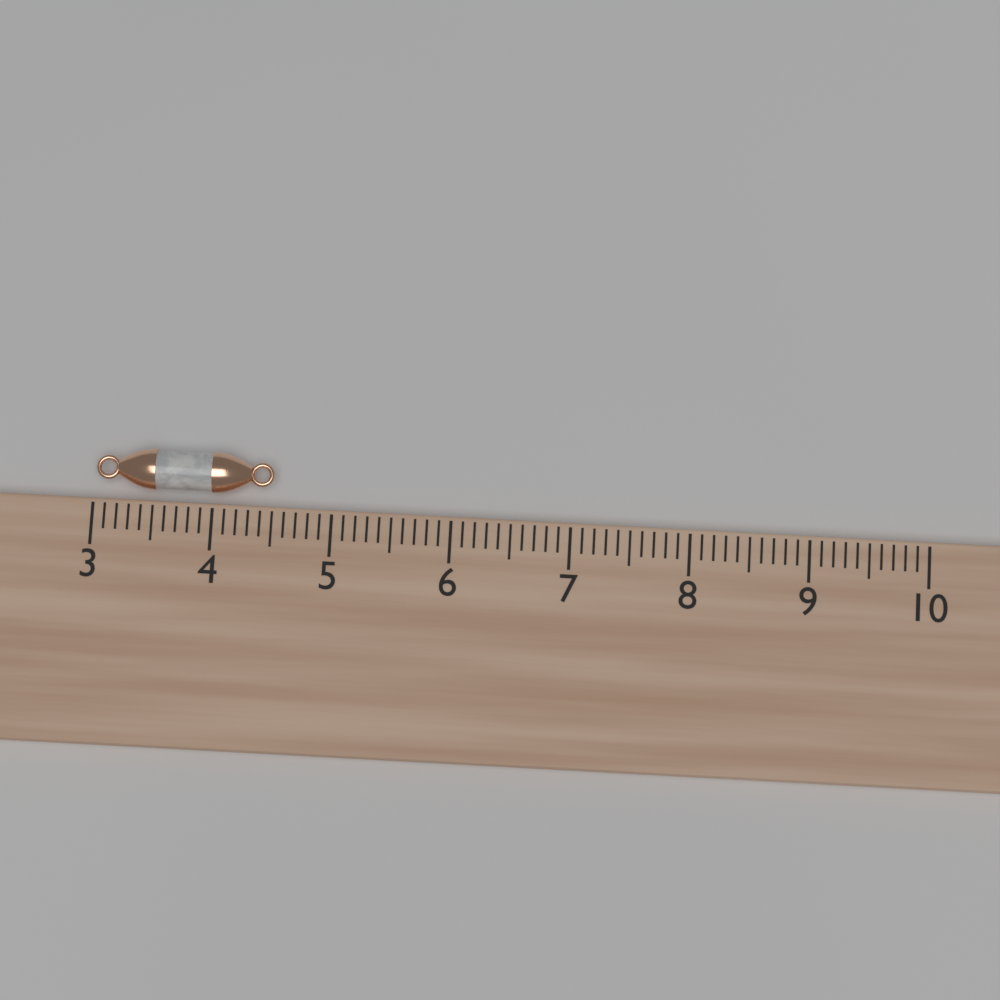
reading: 4.5 (no unit)
